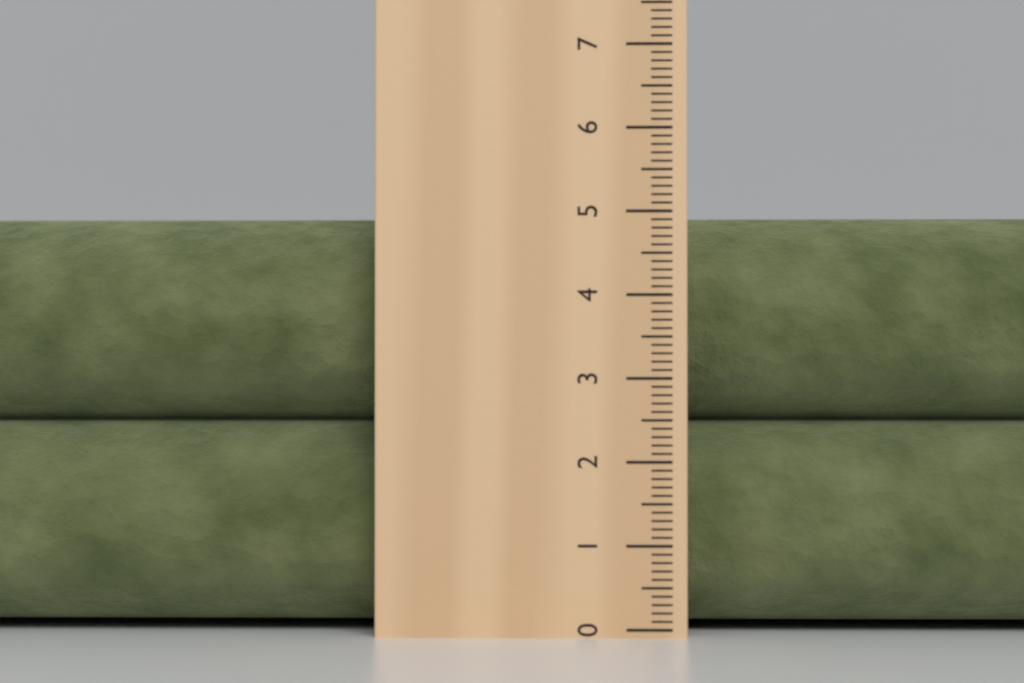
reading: 5.0 cm
